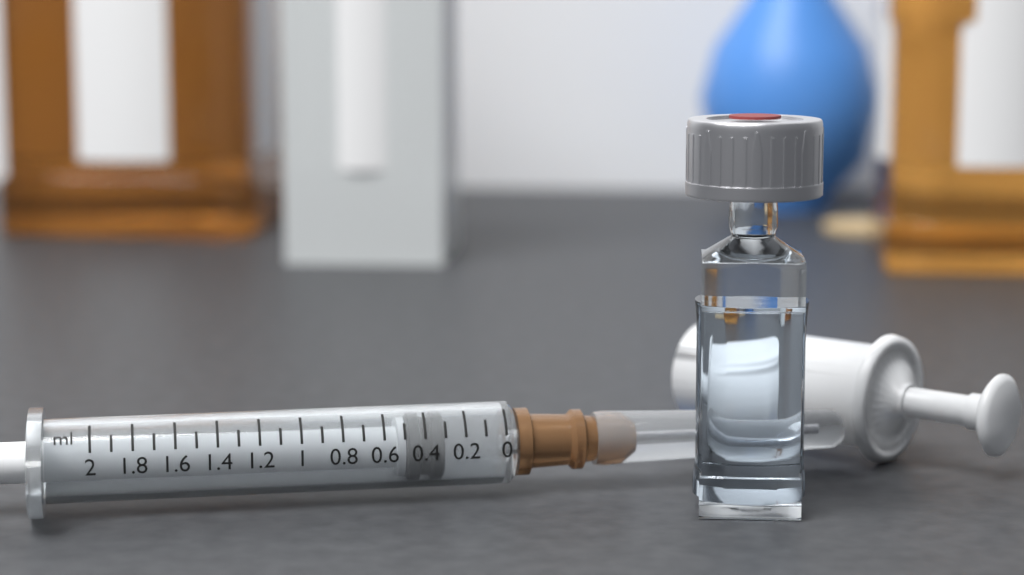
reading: 0.3 ml
